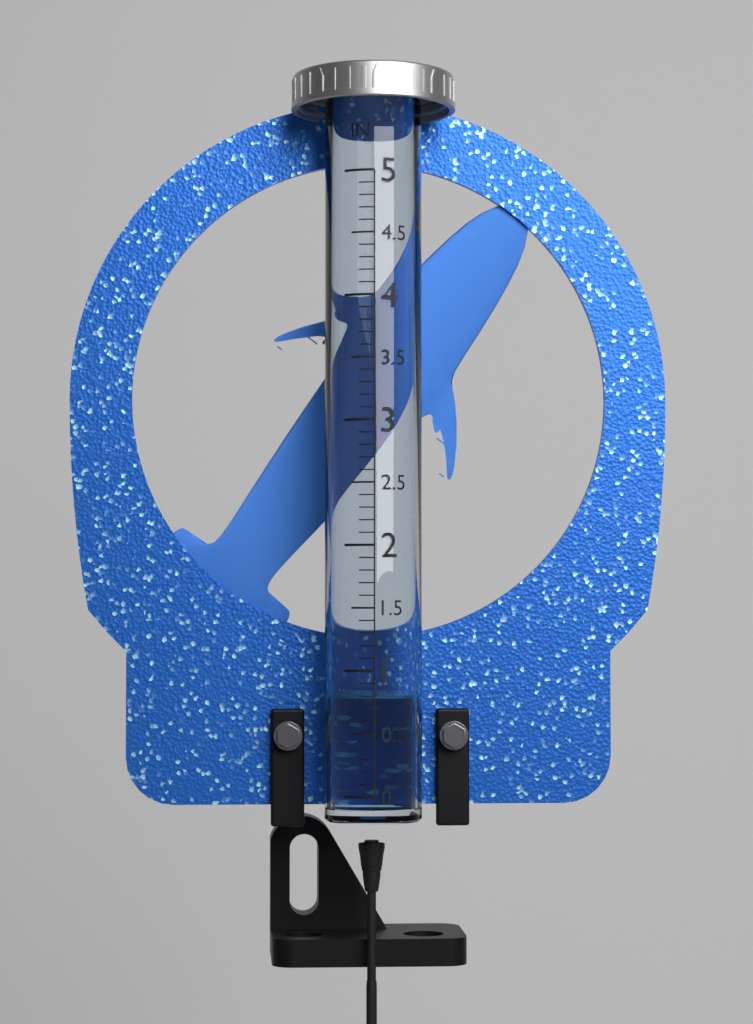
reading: 0.8 in
